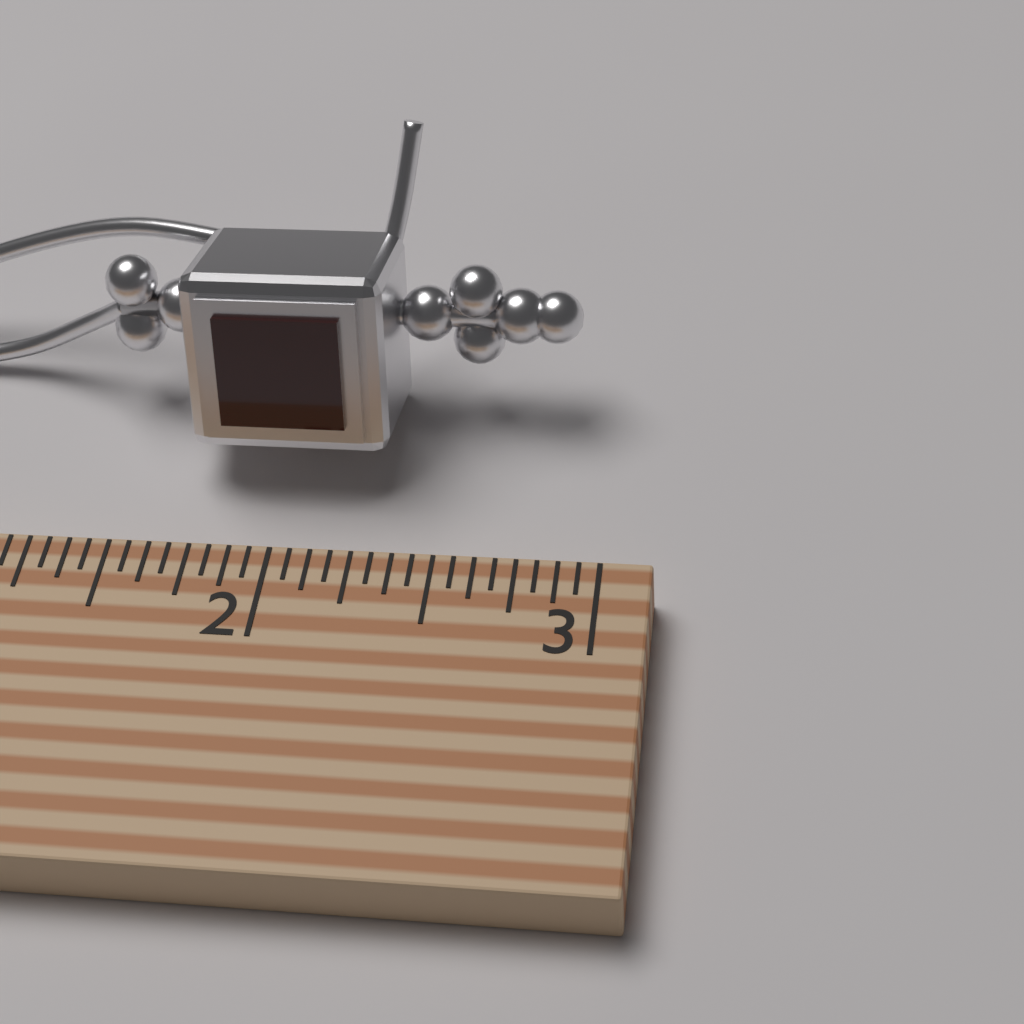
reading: 2.8750 (no unit)
